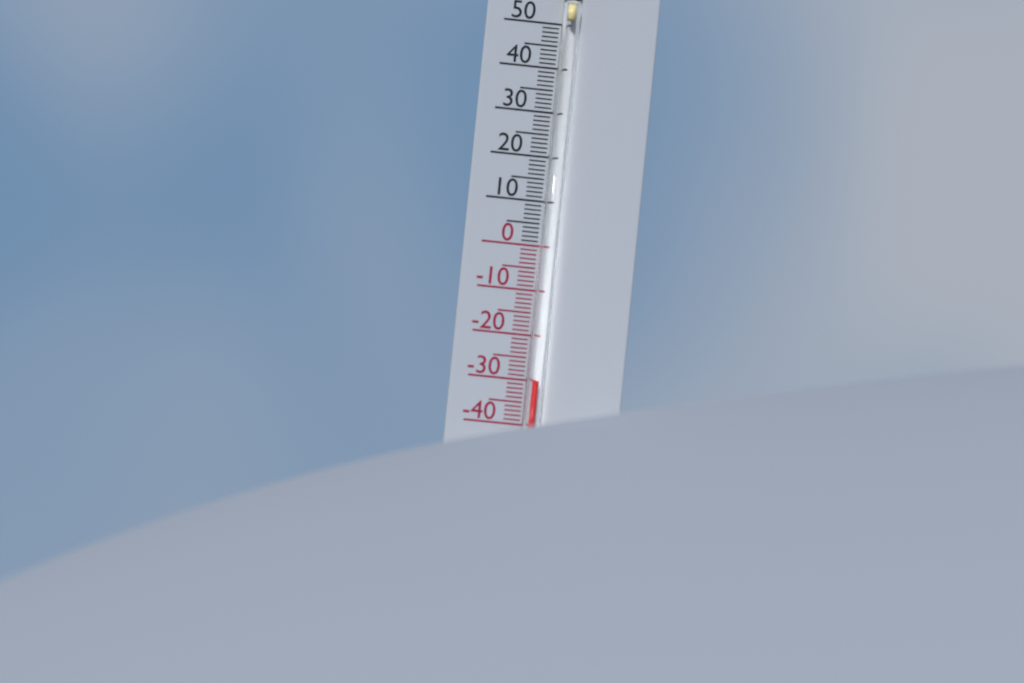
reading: -30 °C
